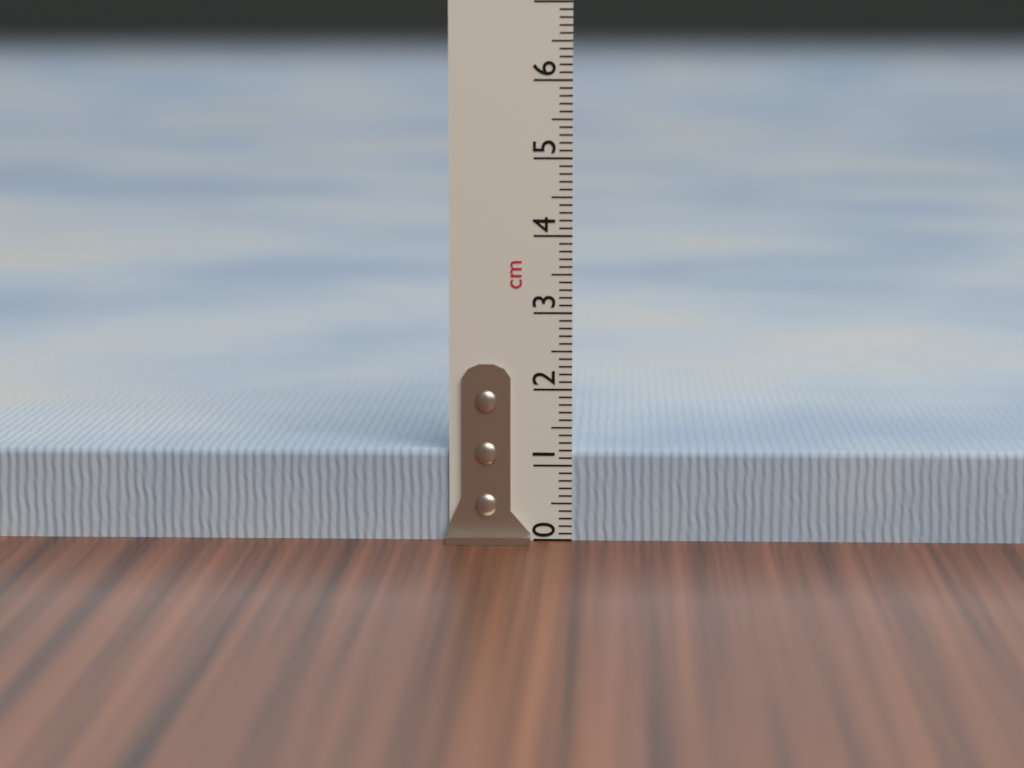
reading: 1.2 cm
